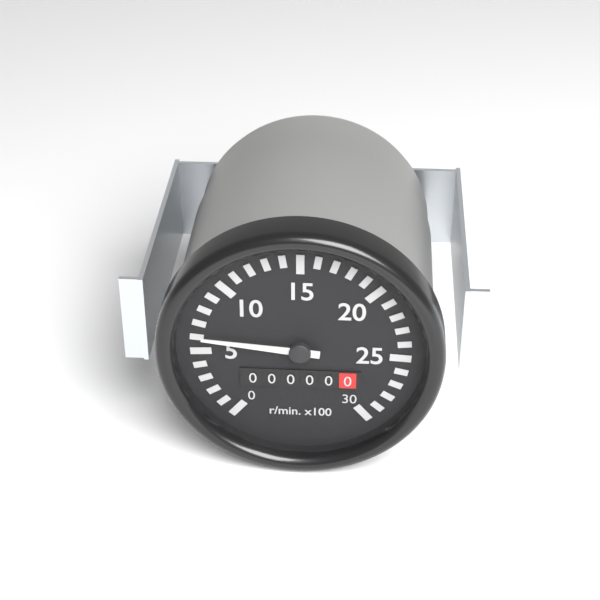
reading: 600 r/min
